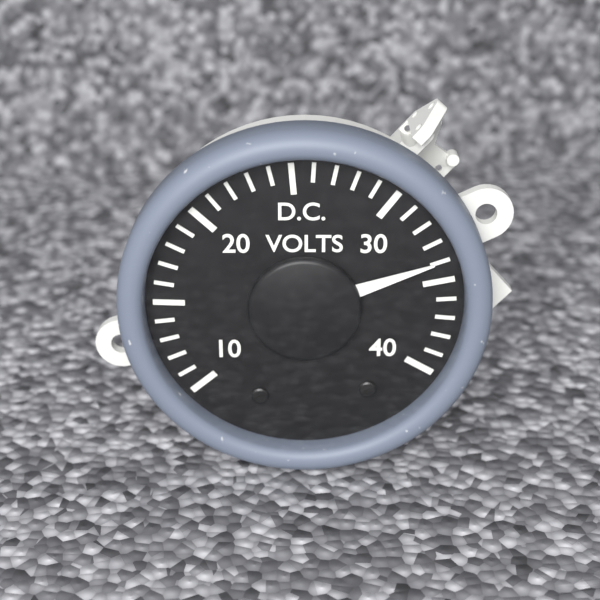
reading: 34 V
